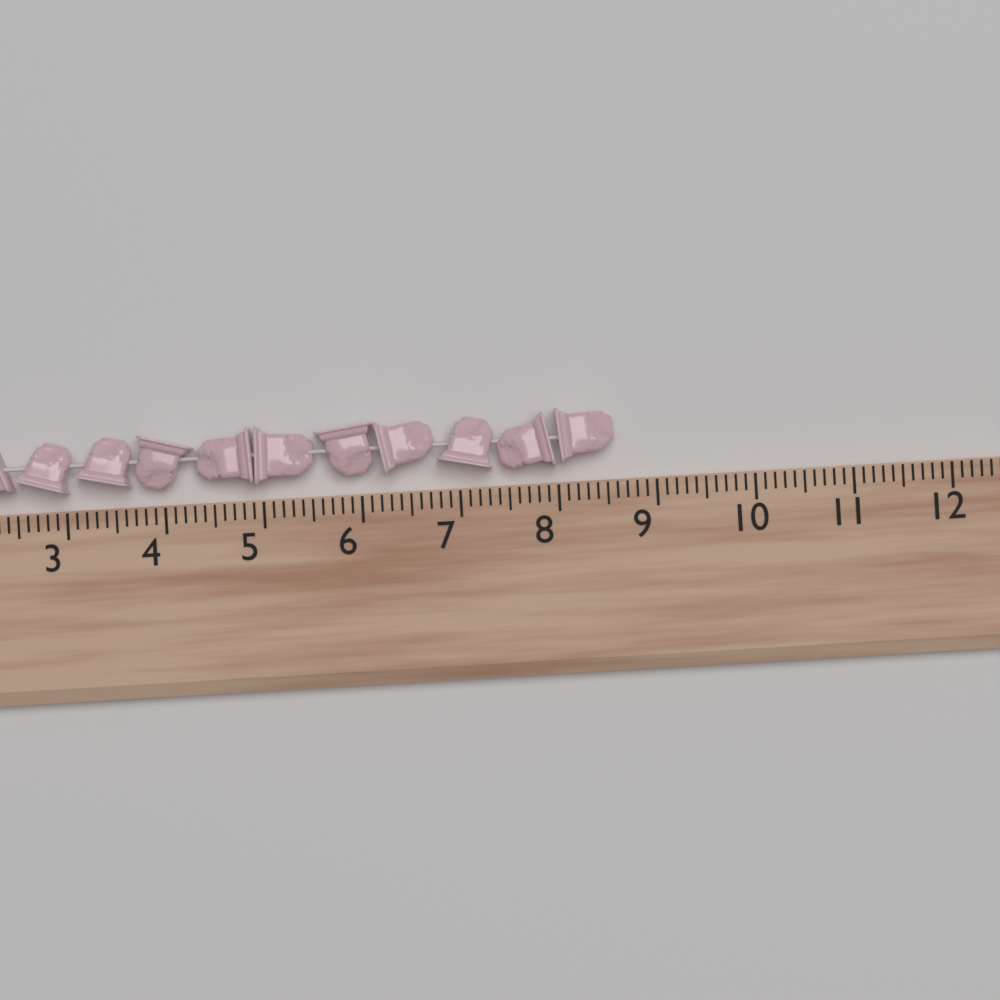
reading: 8.6 (no unit)
